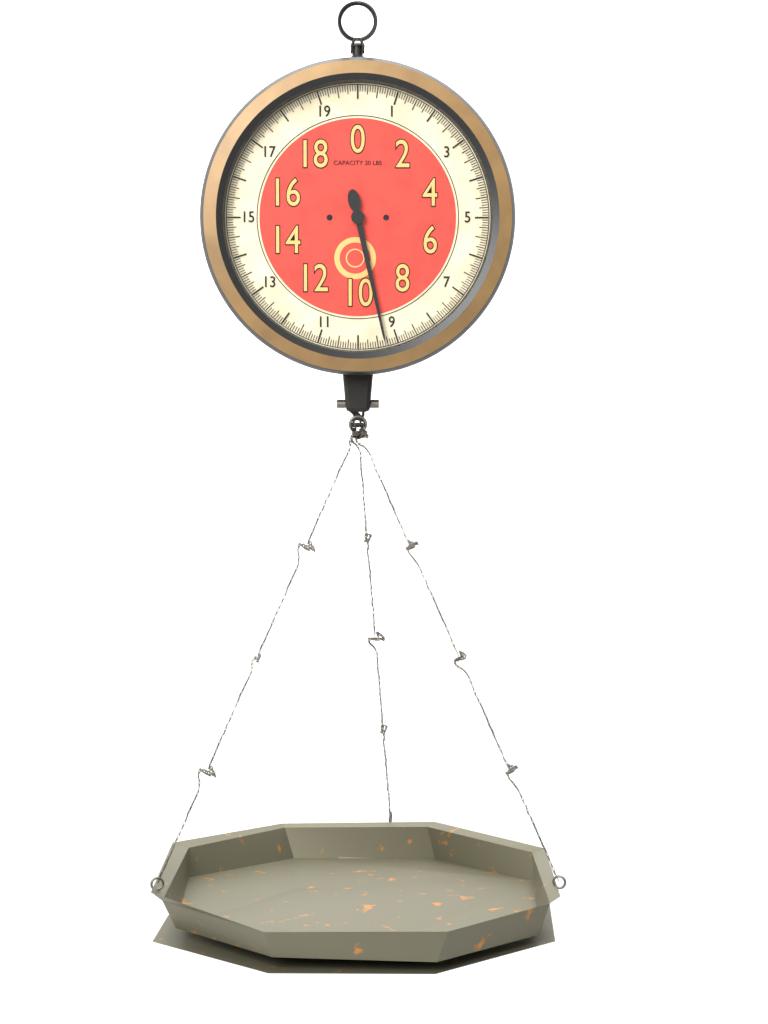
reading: 9.3125 lbs
